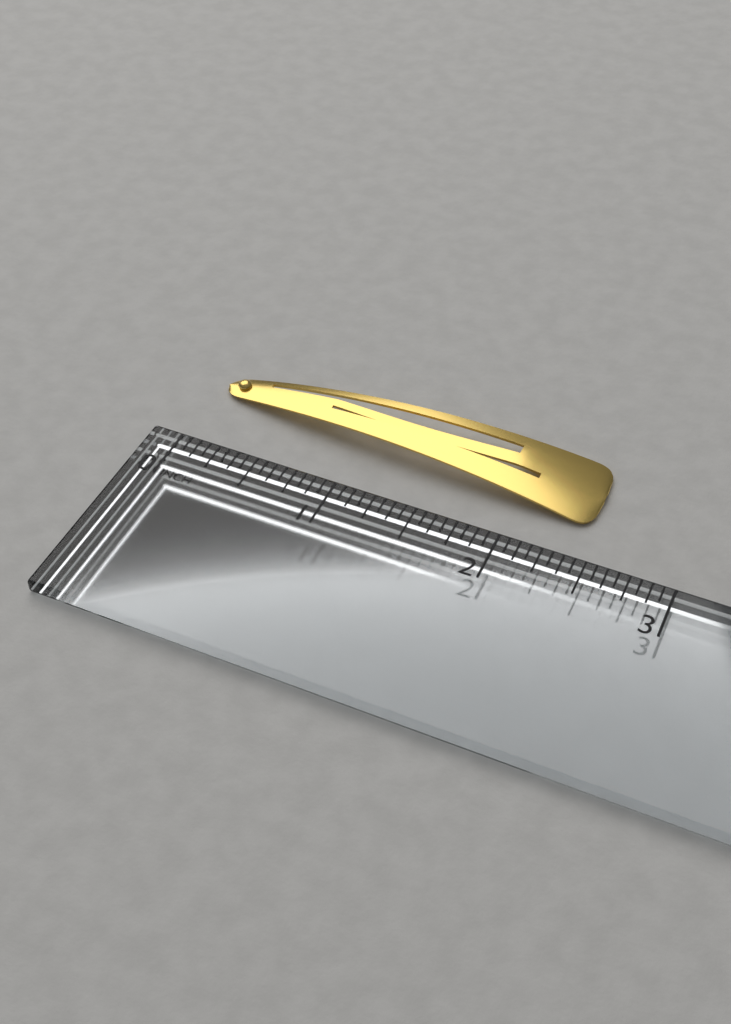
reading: 2.4375 in
